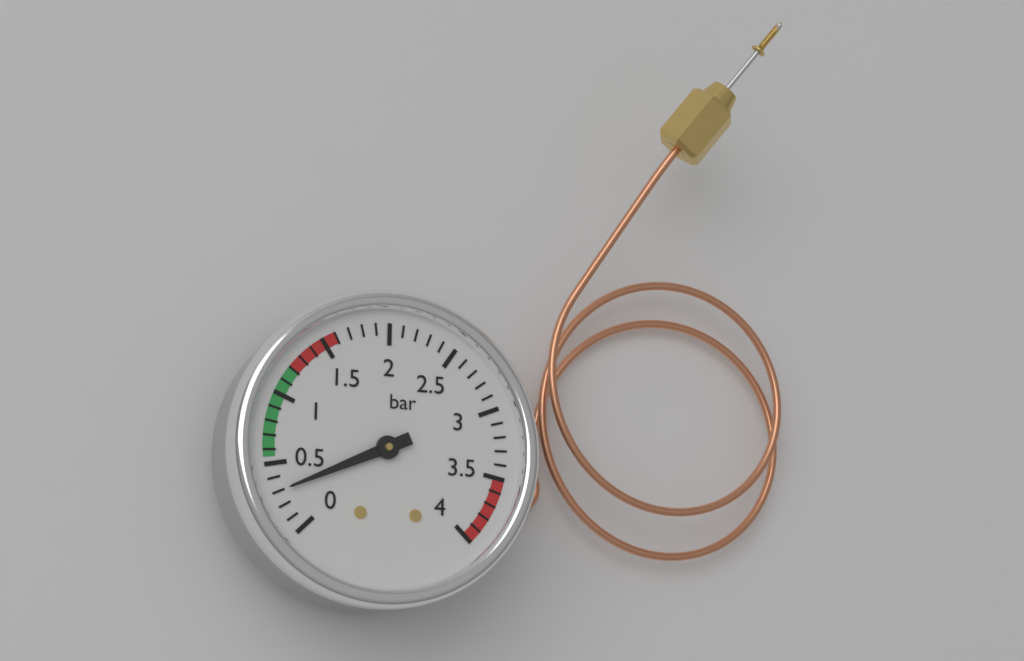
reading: 0.3 bar
